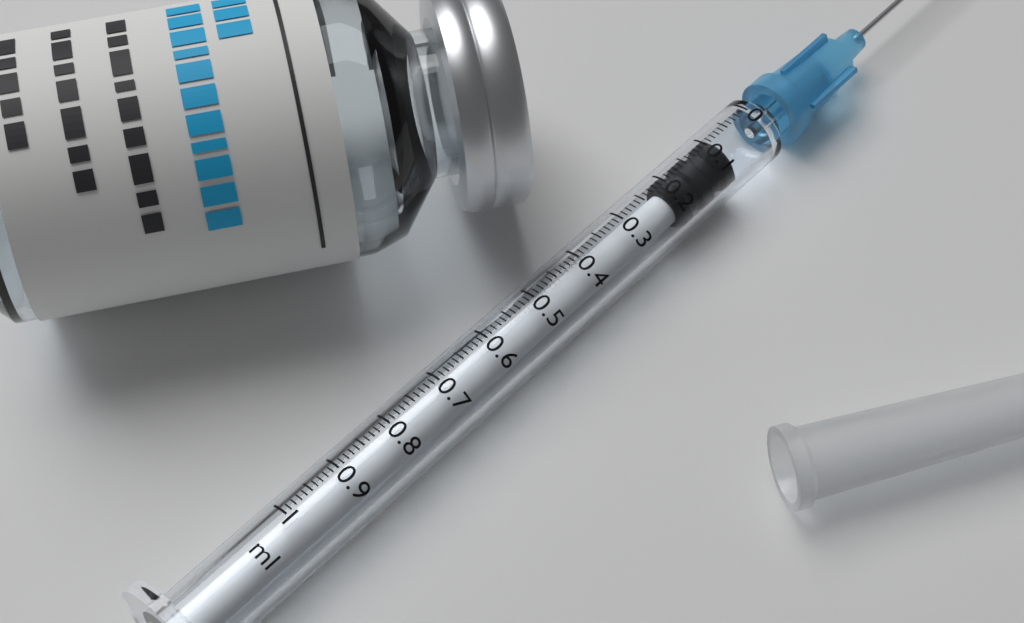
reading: 0.08 ml
